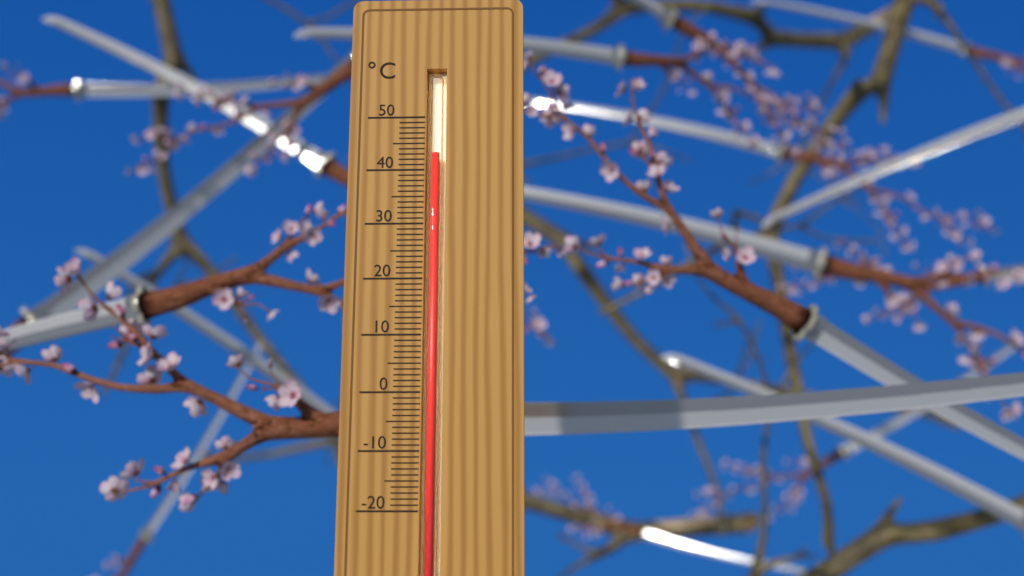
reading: 43 °C
